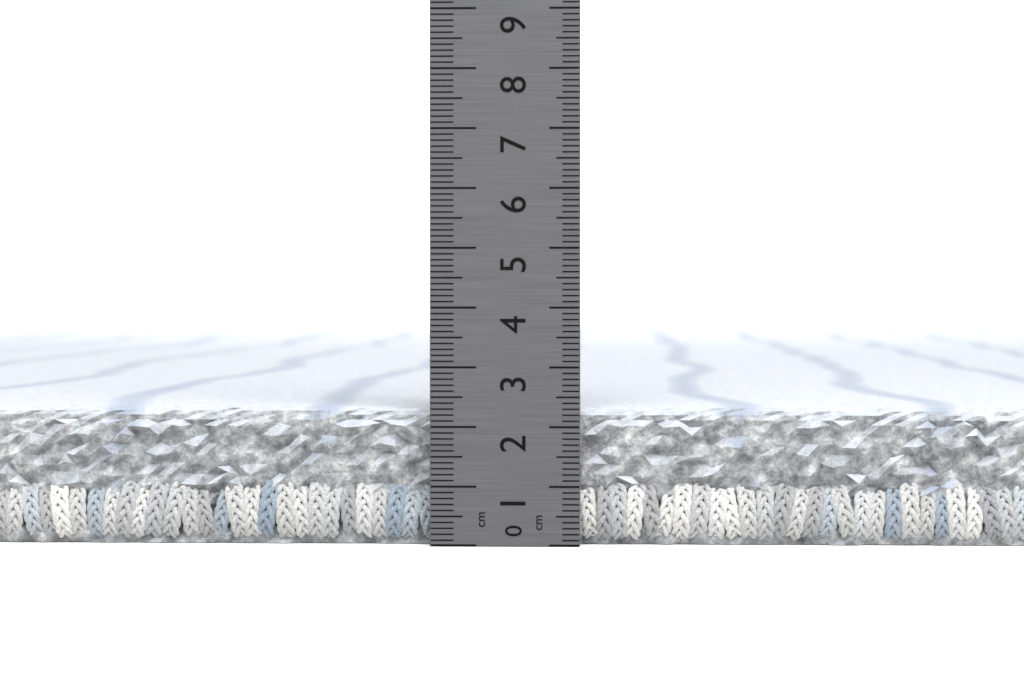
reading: 2.3 cm
